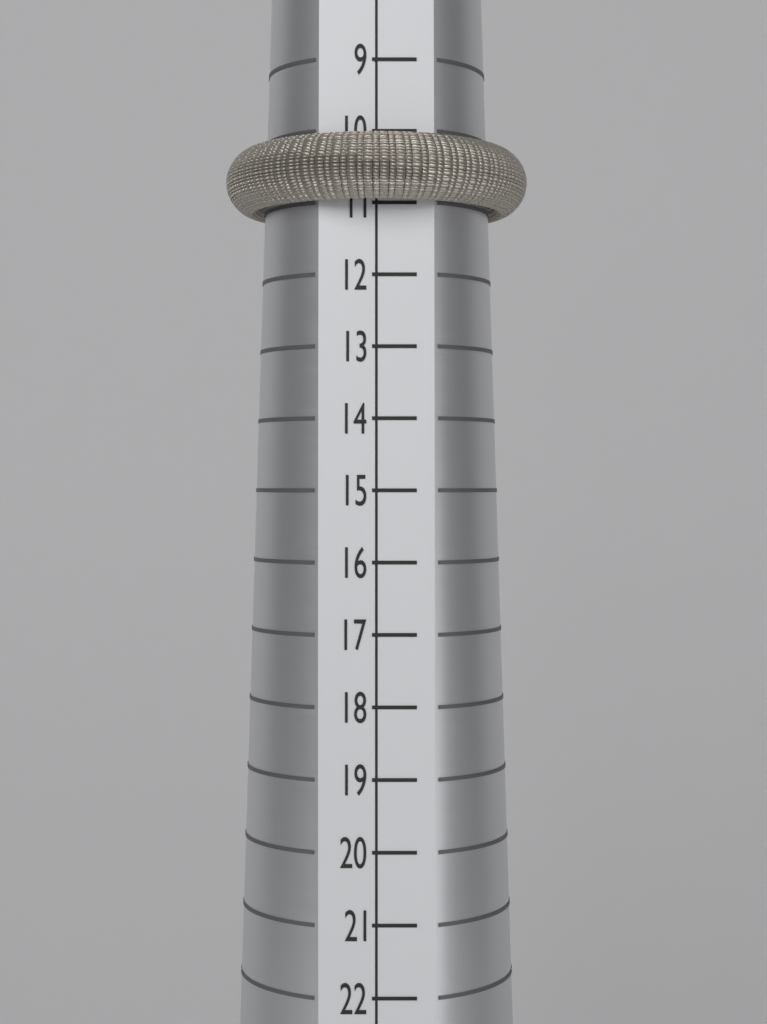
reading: 11 (no unit)
